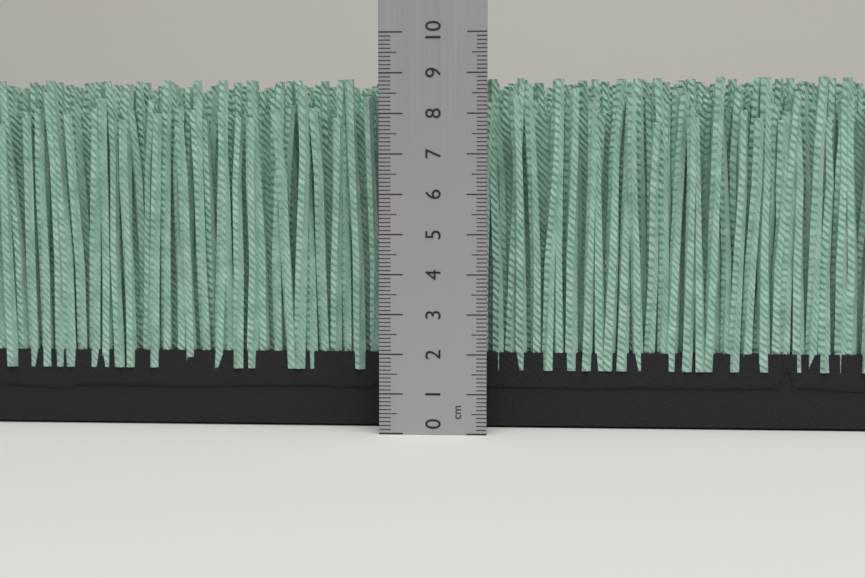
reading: 8.9 cm
